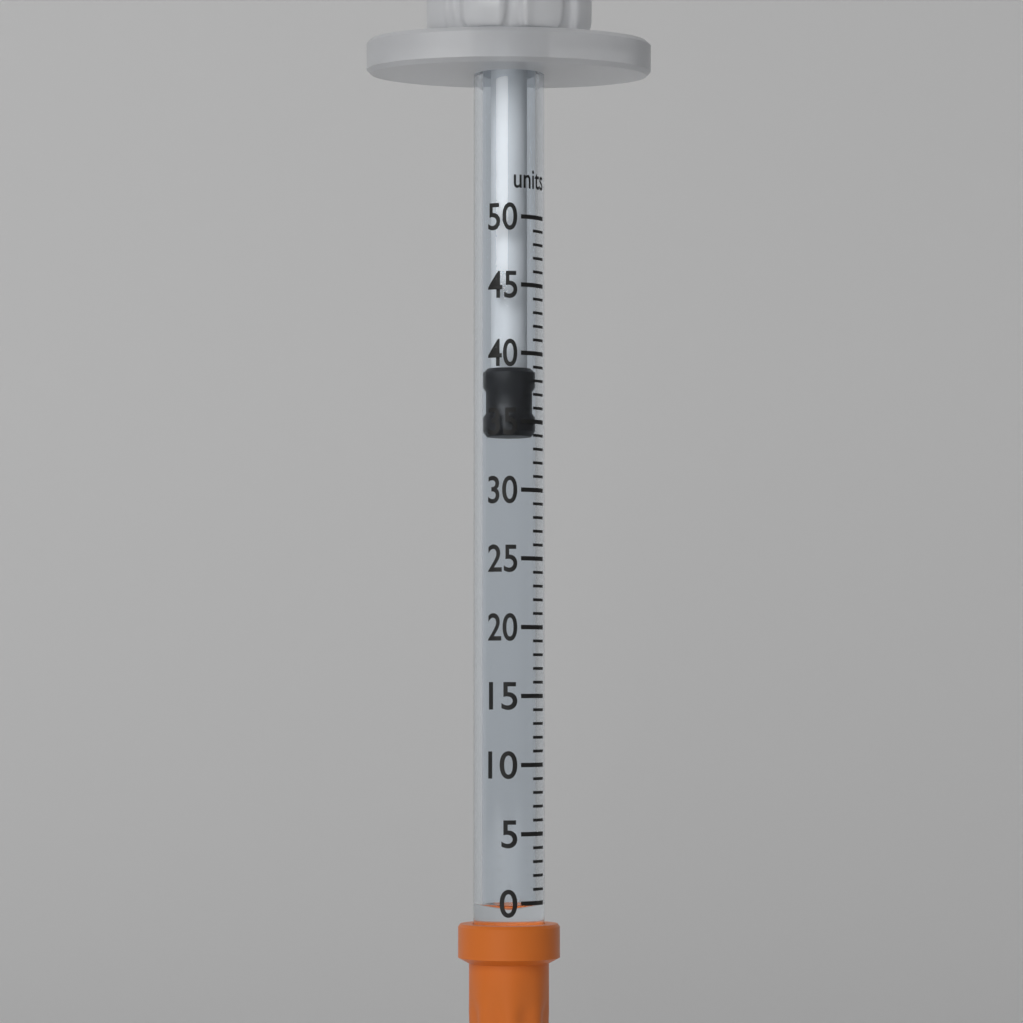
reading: 34 units
